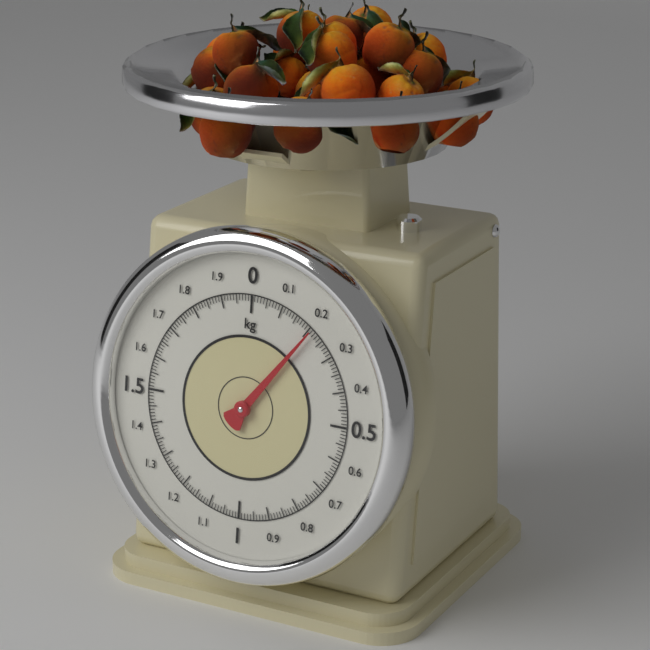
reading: 0.21 kg
